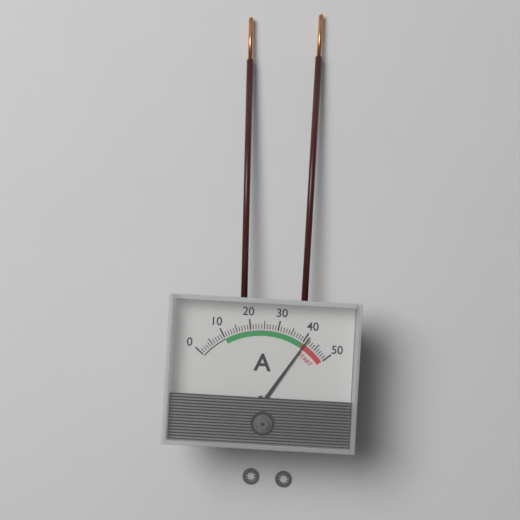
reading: 41 A
